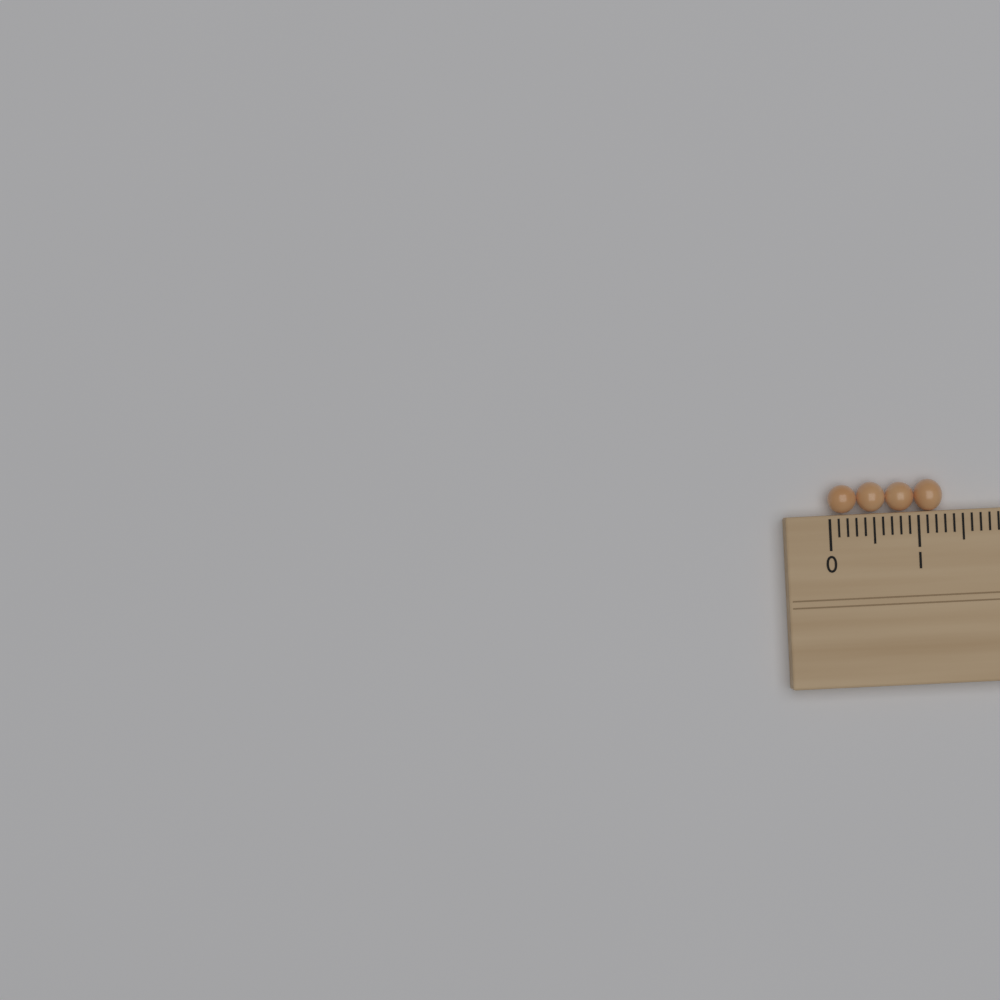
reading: 1.3 cm
